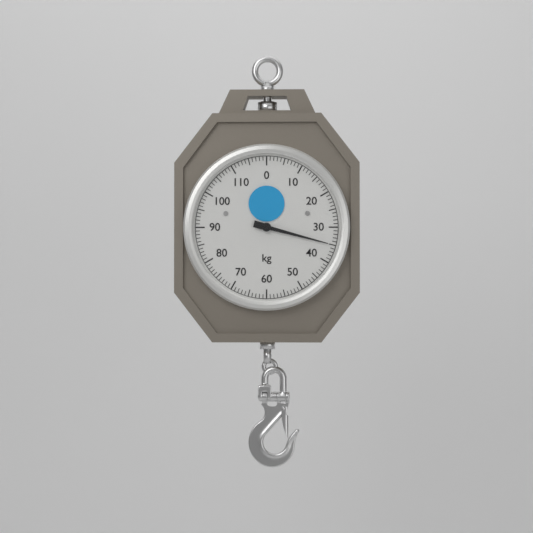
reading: 35 kg
